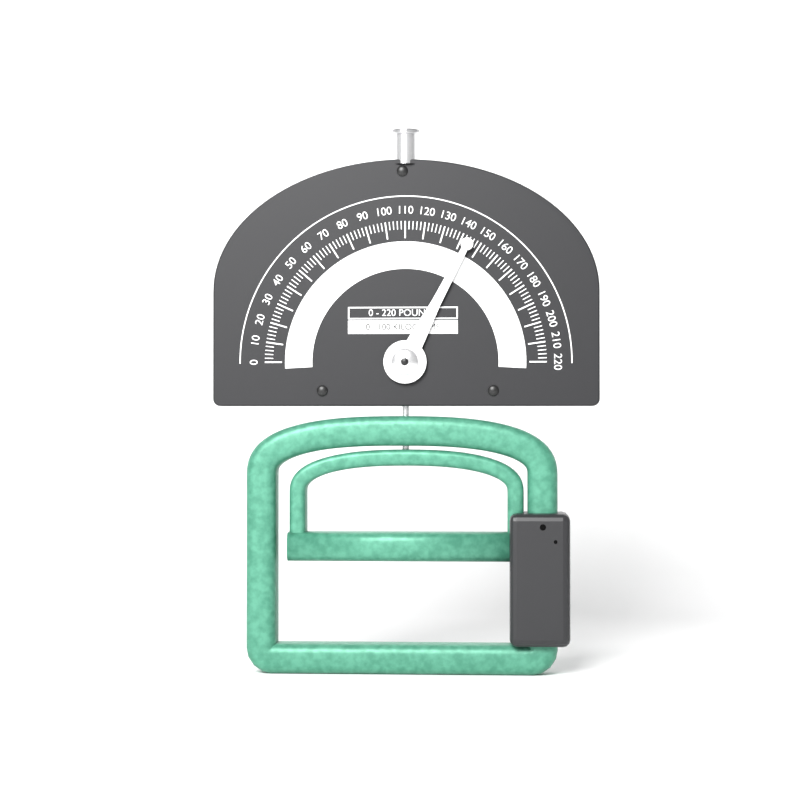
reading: 144 lb
